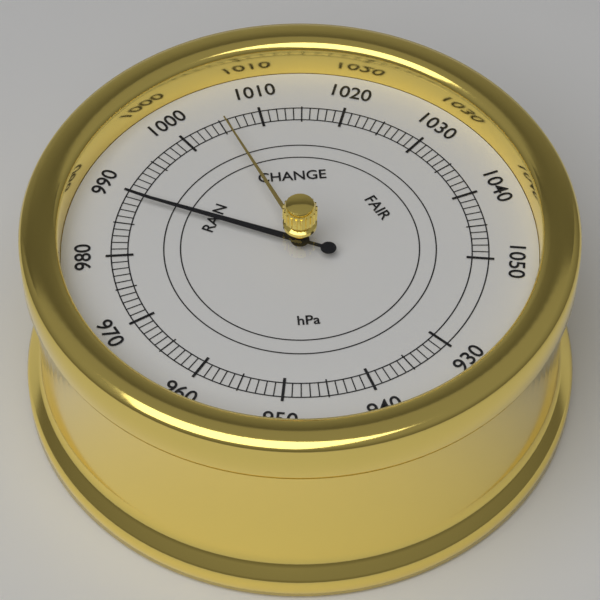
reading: 989 hPa
